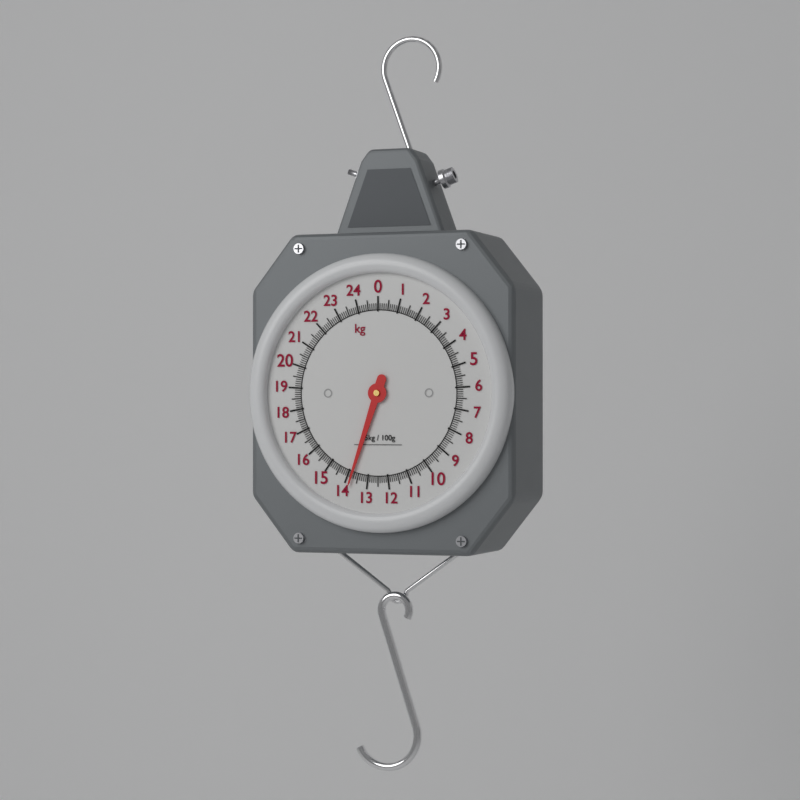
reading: 13.8 kg
